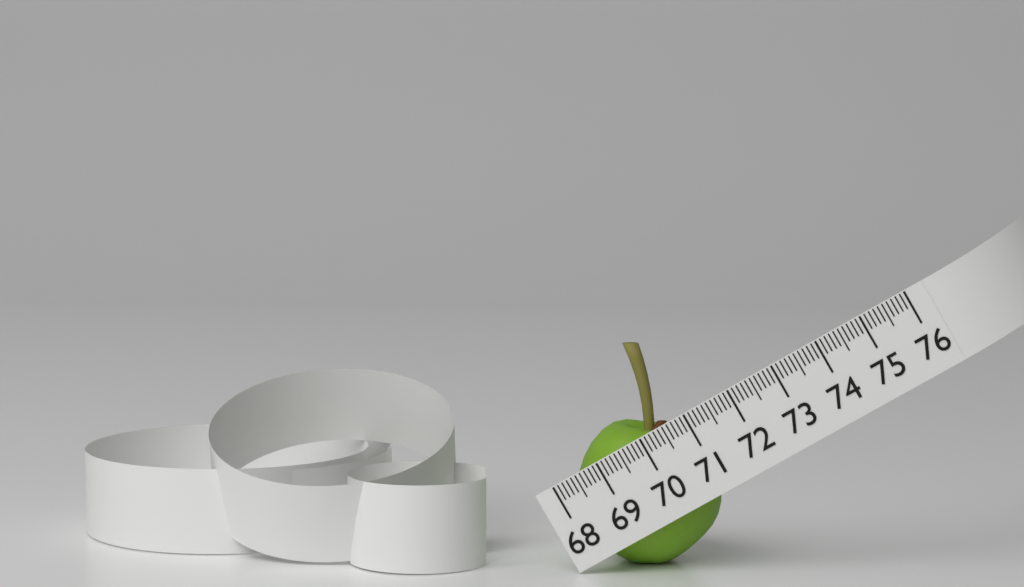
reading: 71.0 (no unit)
